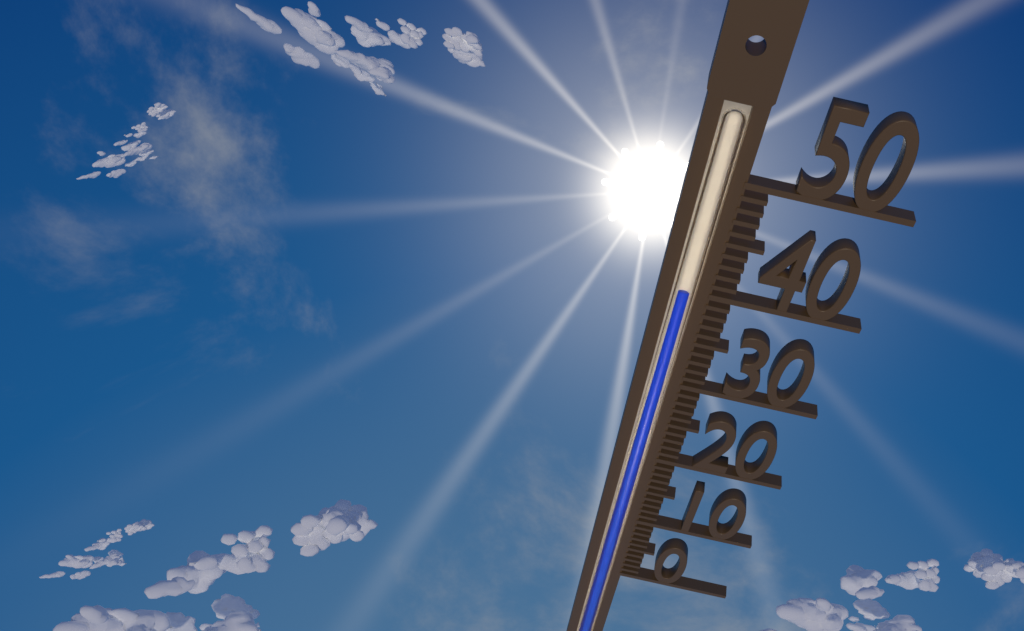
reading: 40 (no unit)
